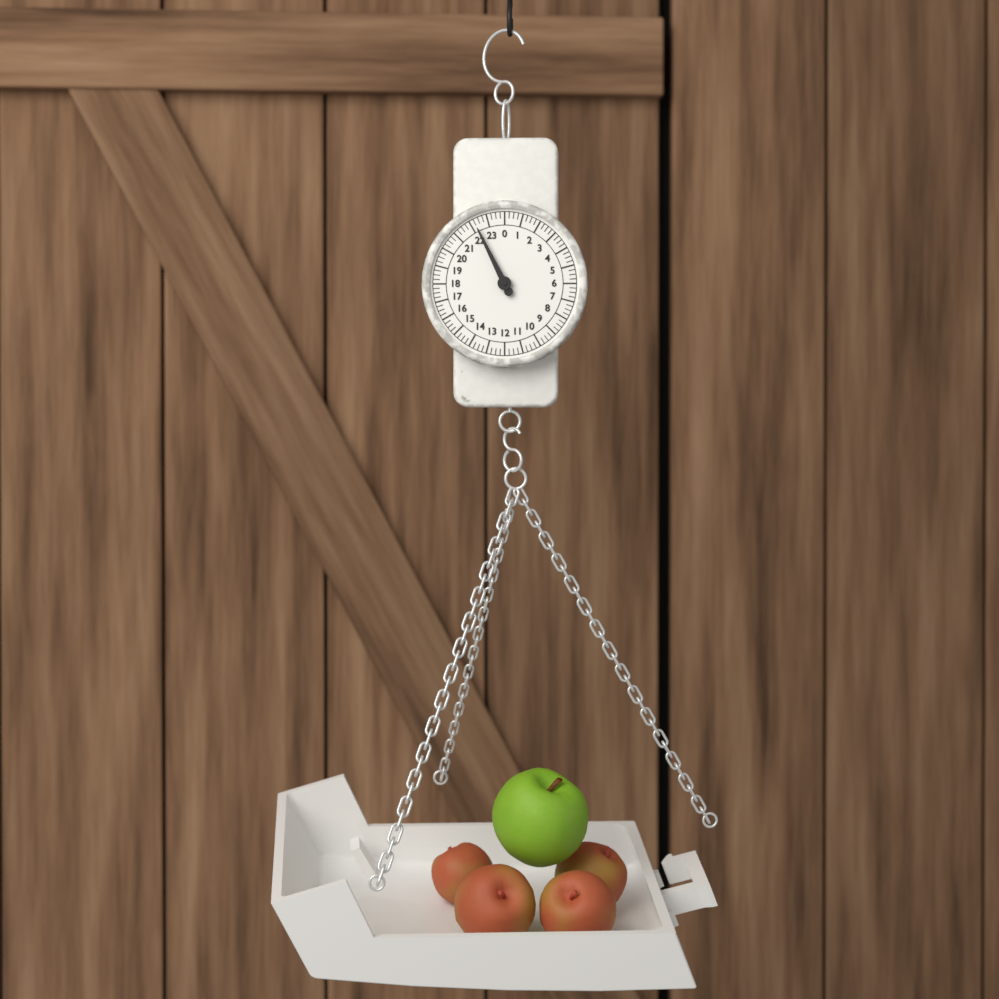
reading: 22.25 (no unit)
